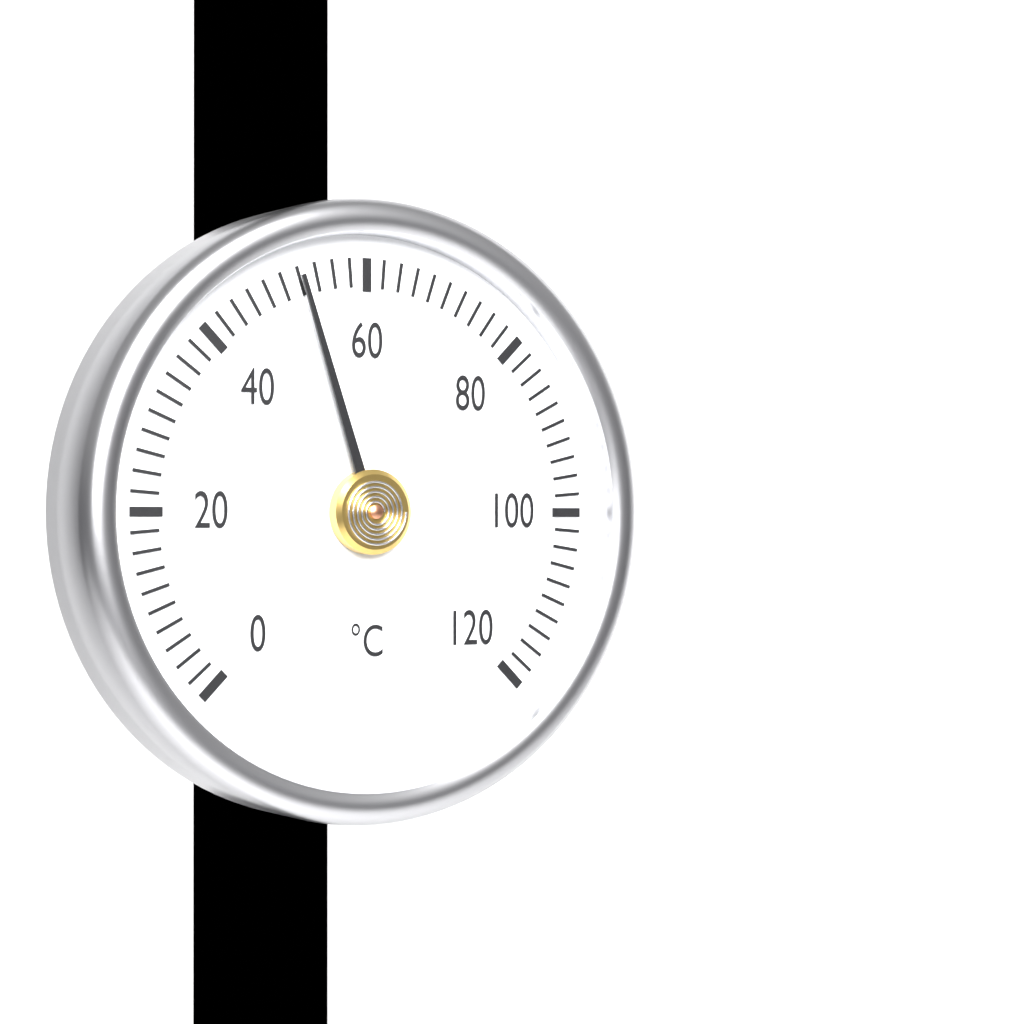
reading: 52 °C
